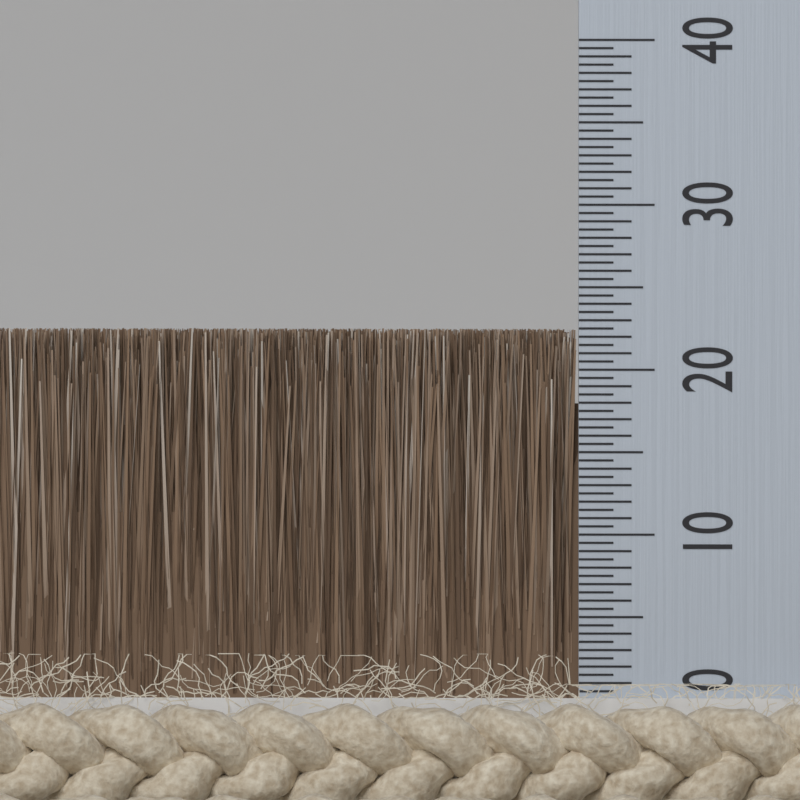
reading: 22.5 (no unit)
